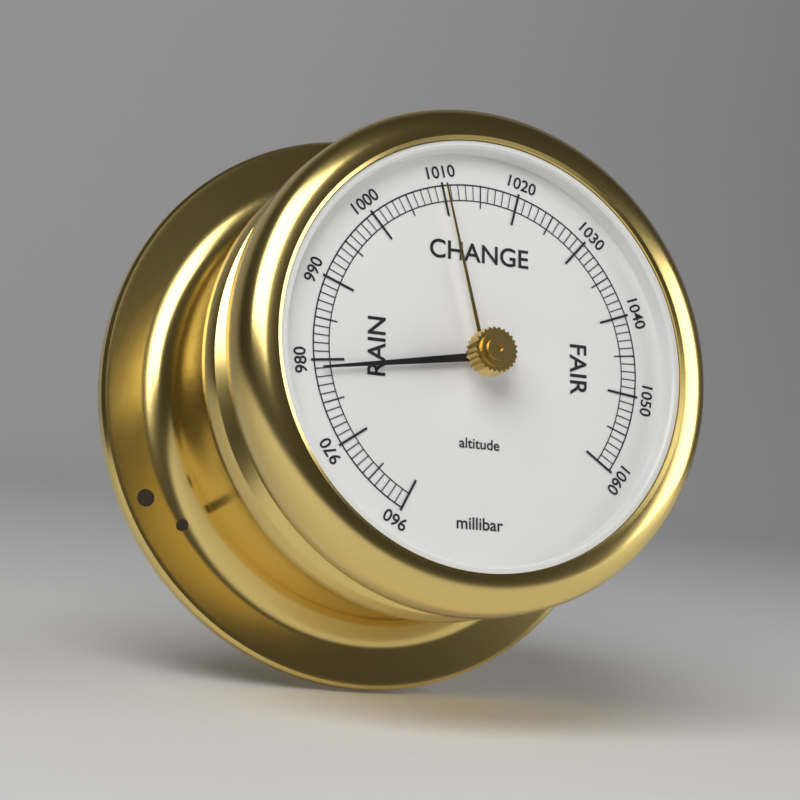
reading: 979 millibar
